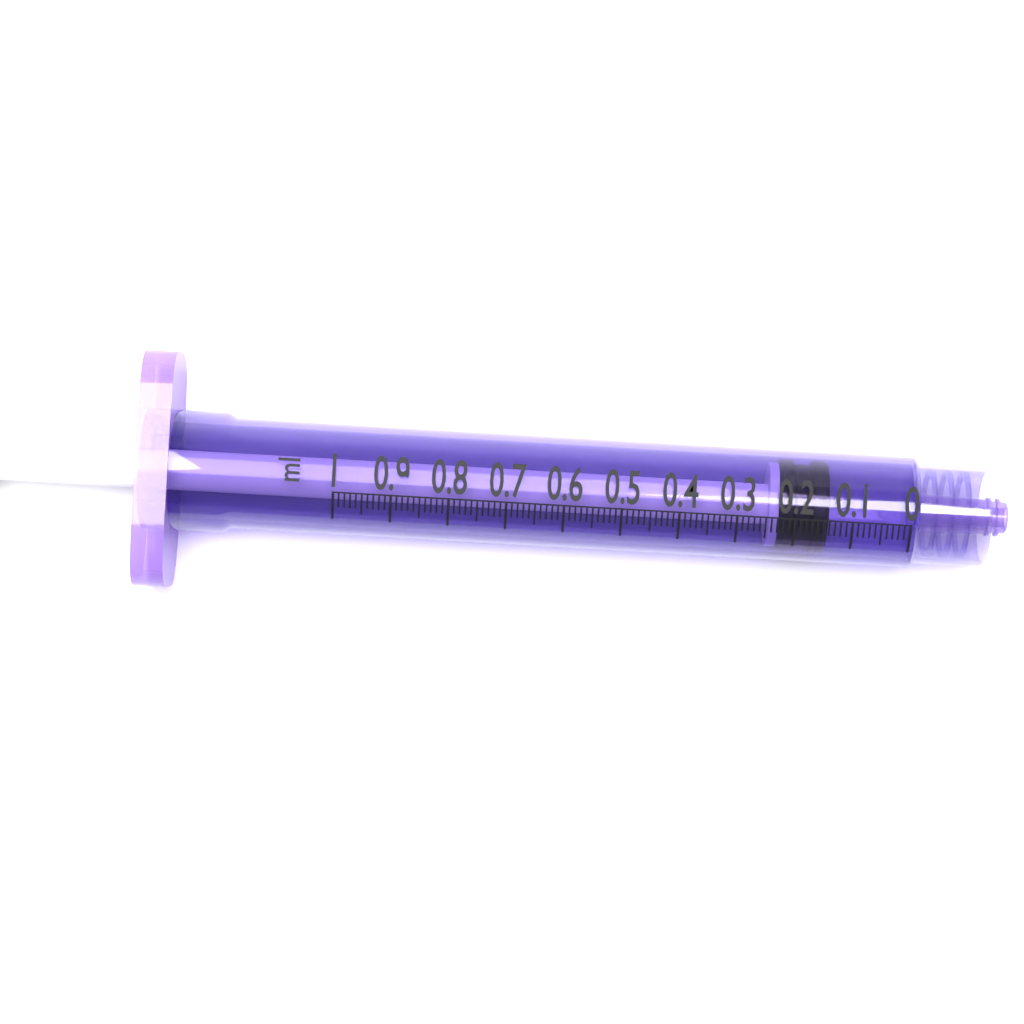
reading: 0.14 ml
